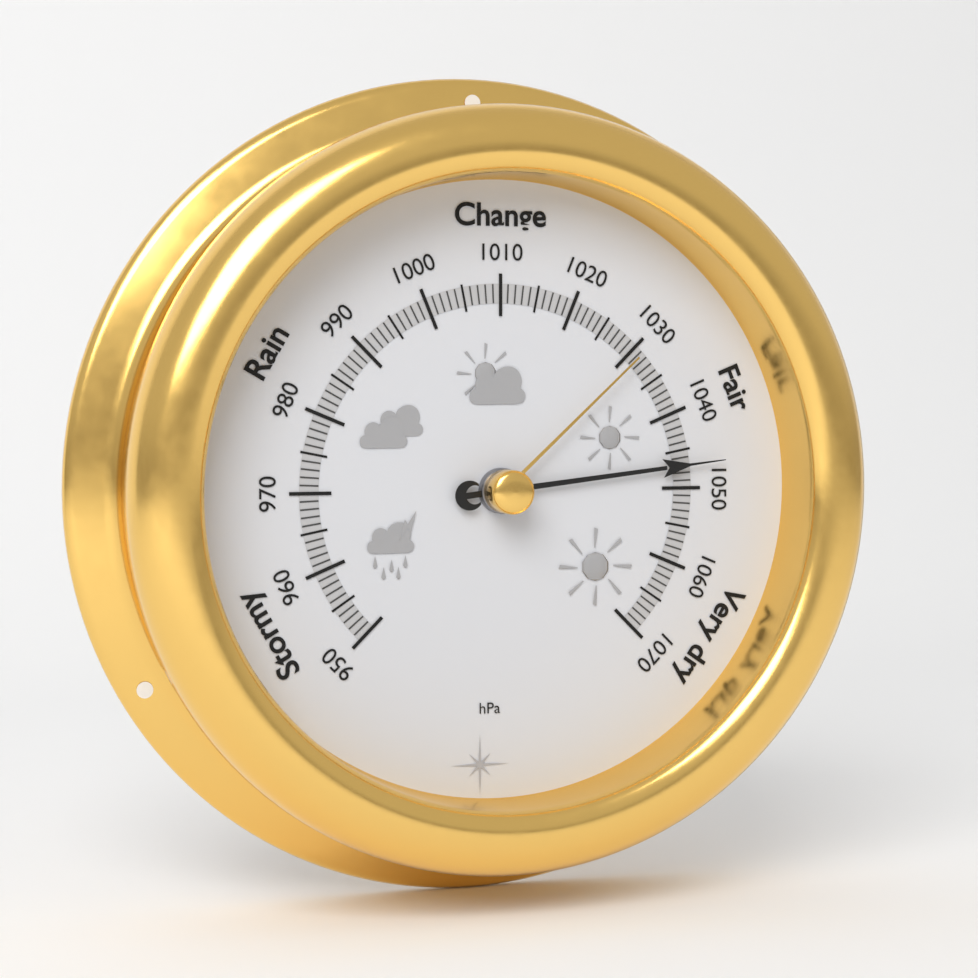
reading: 1047 hPa
